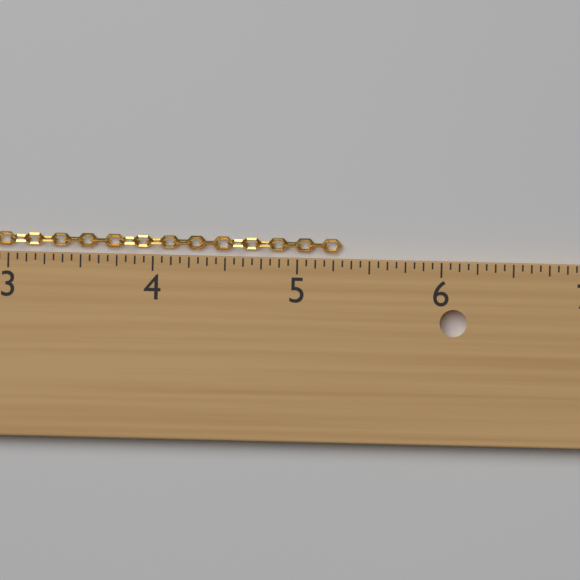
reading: 5.3125 in
